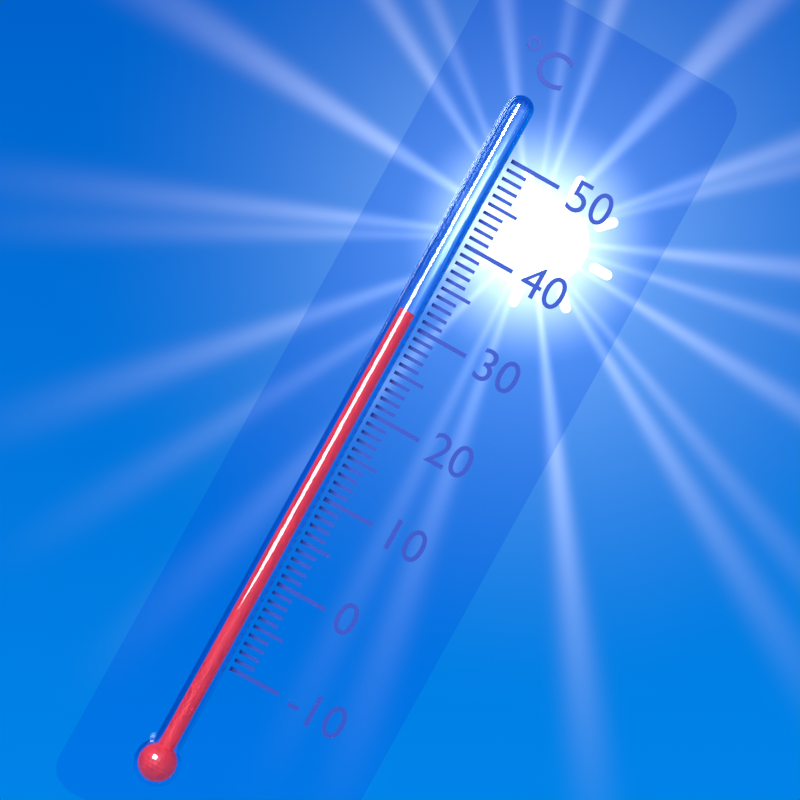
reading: 31 °C
